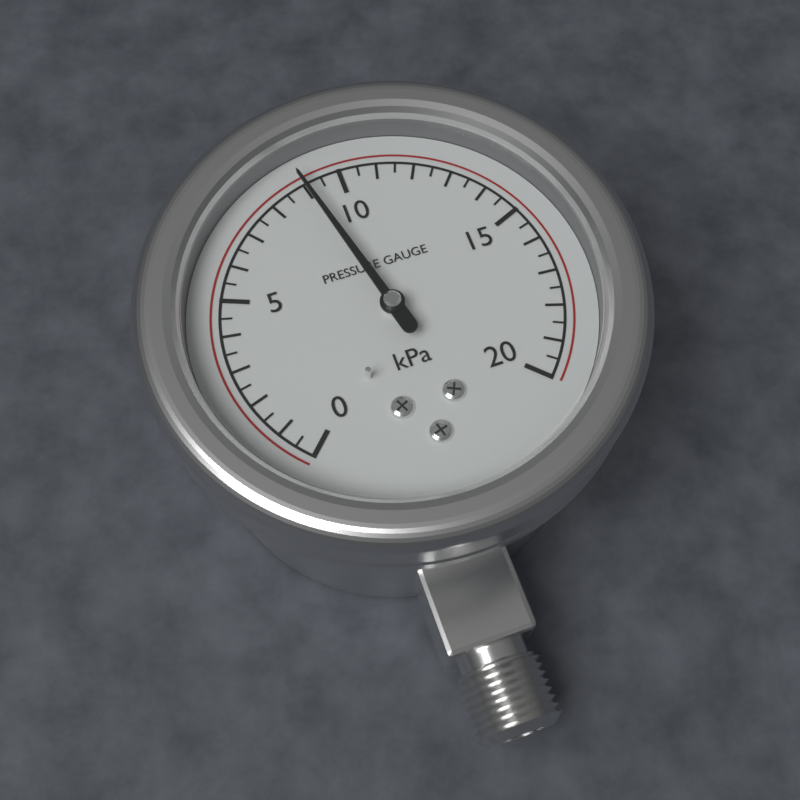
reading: 9.0 kPa
